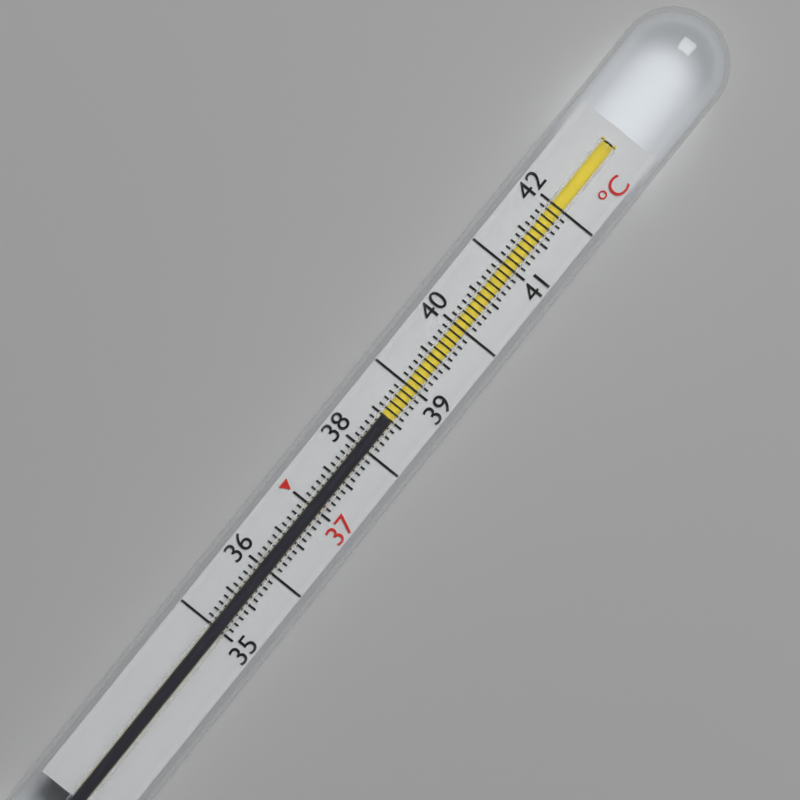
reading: 38.5 °C
